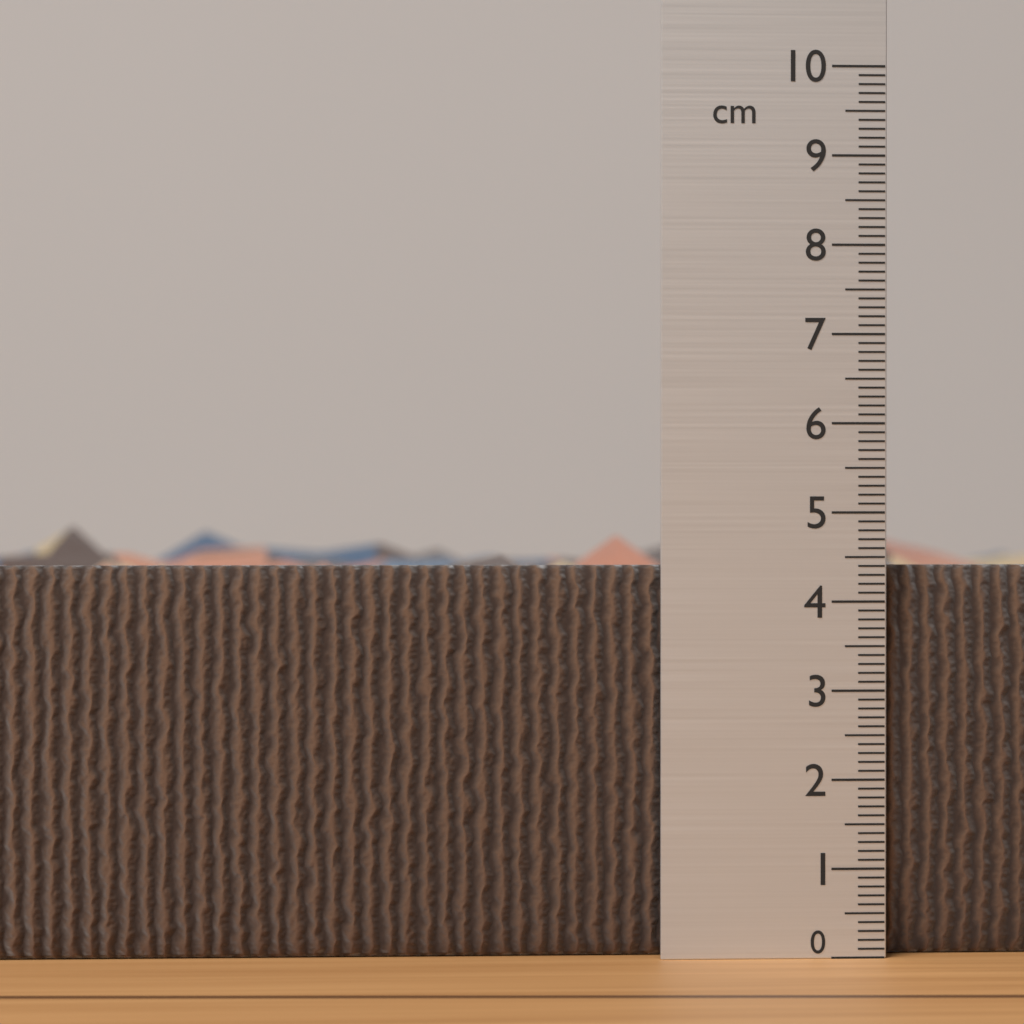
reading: 4.4 cm
